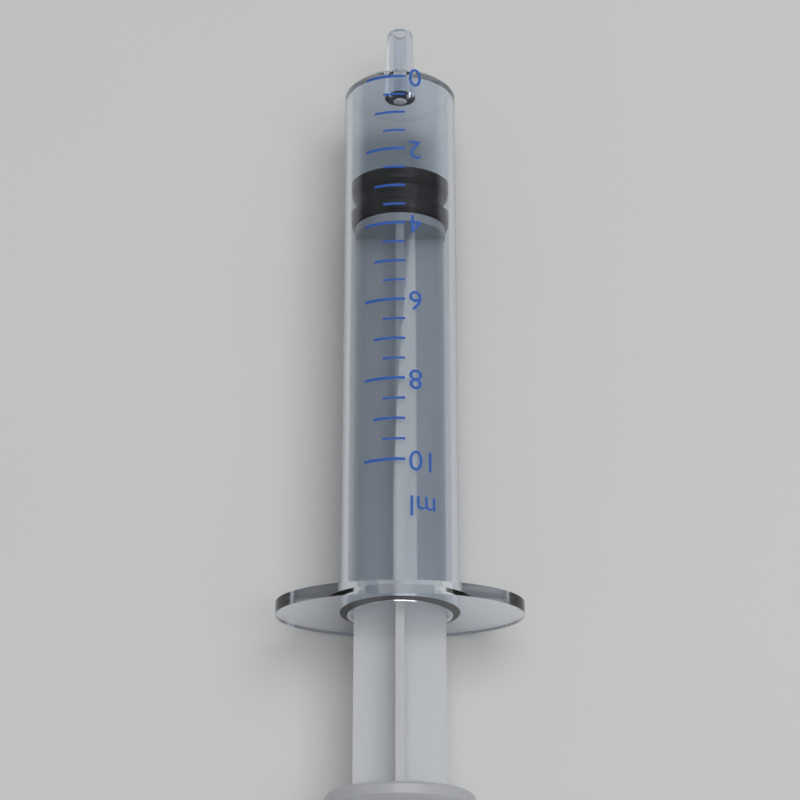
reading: 2.4 ml
